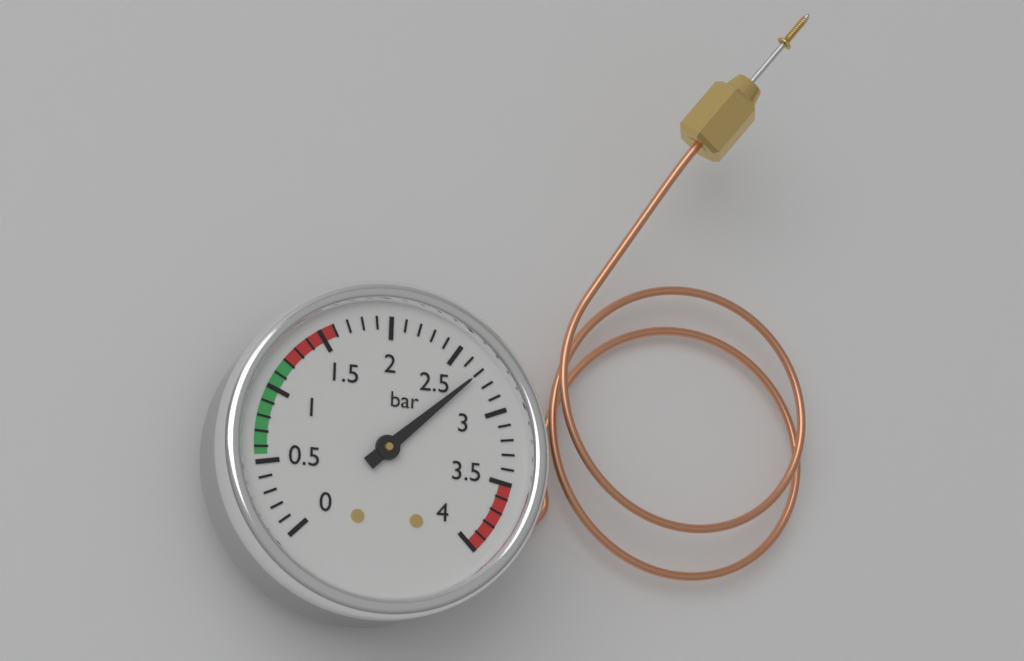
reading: 2.7 bar
